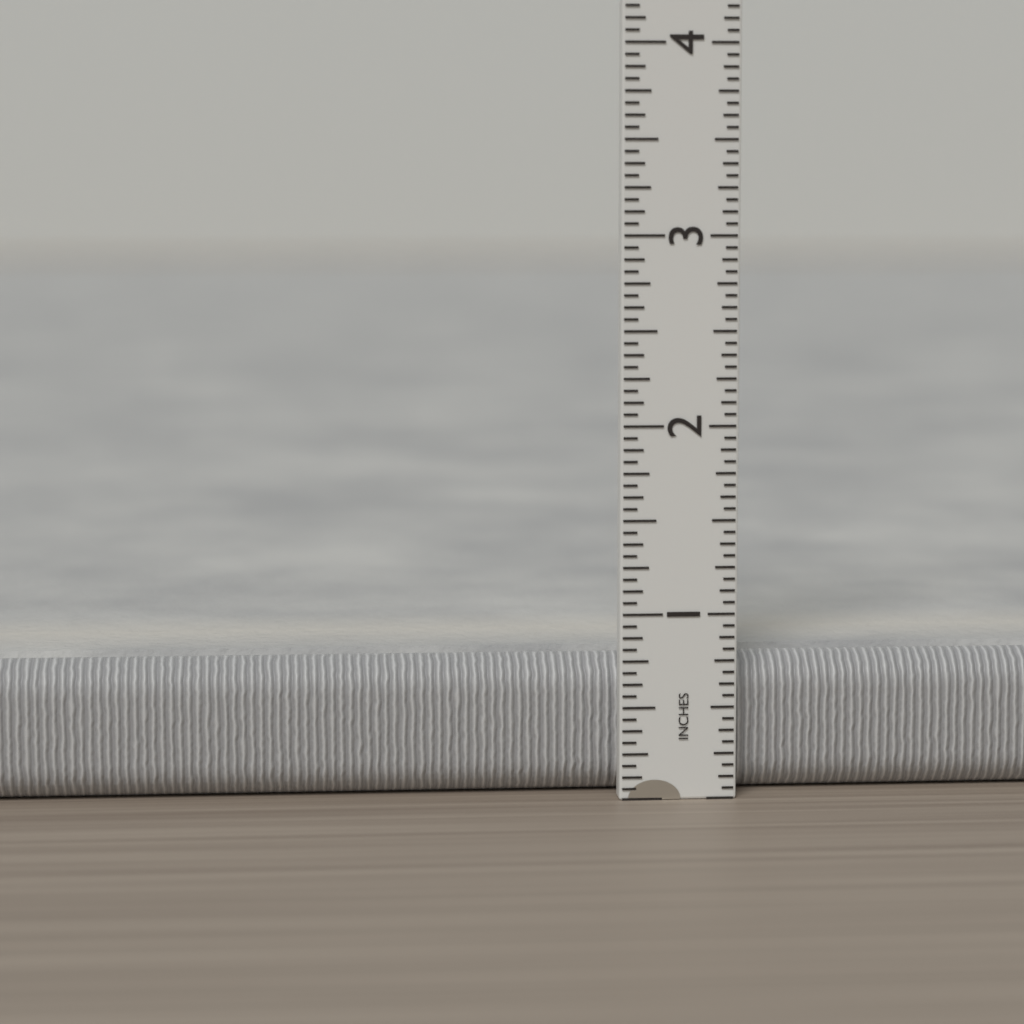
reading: 0.7500 in
